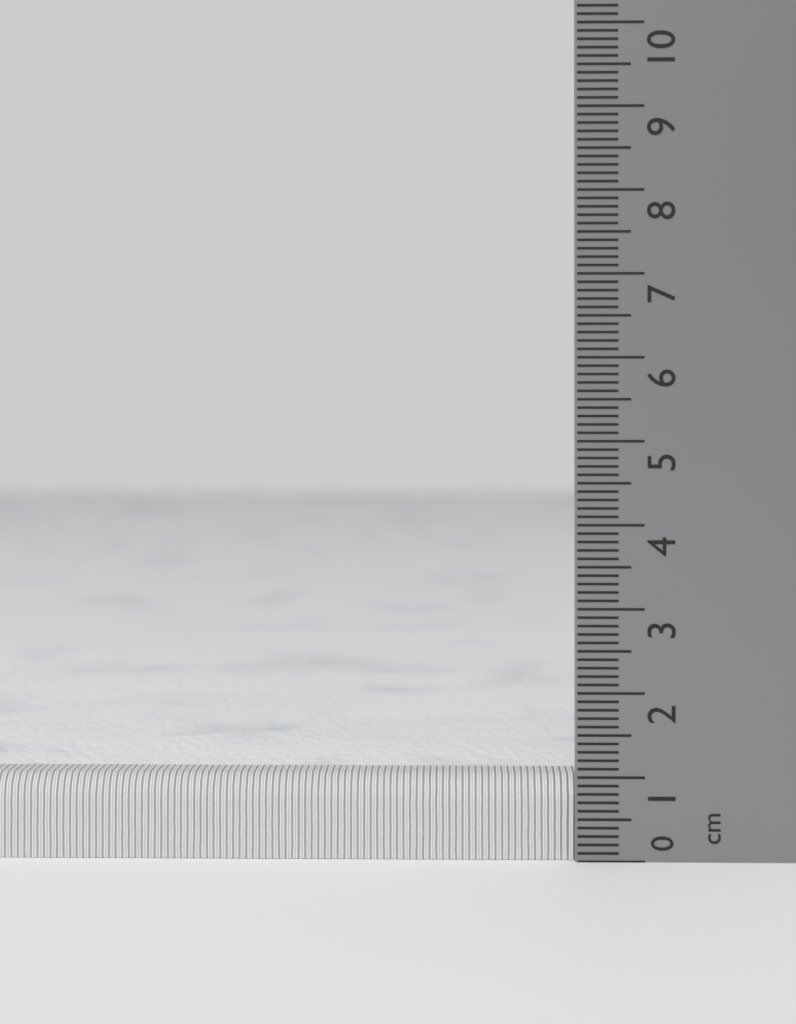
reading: 1.0 cm
